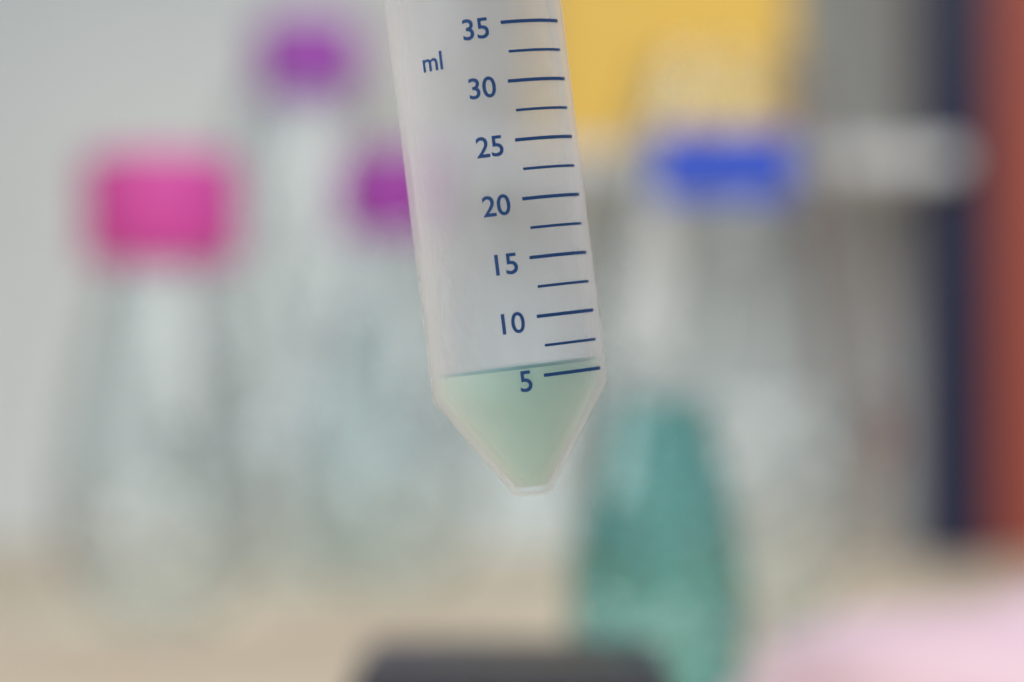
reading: 6.0 ml
